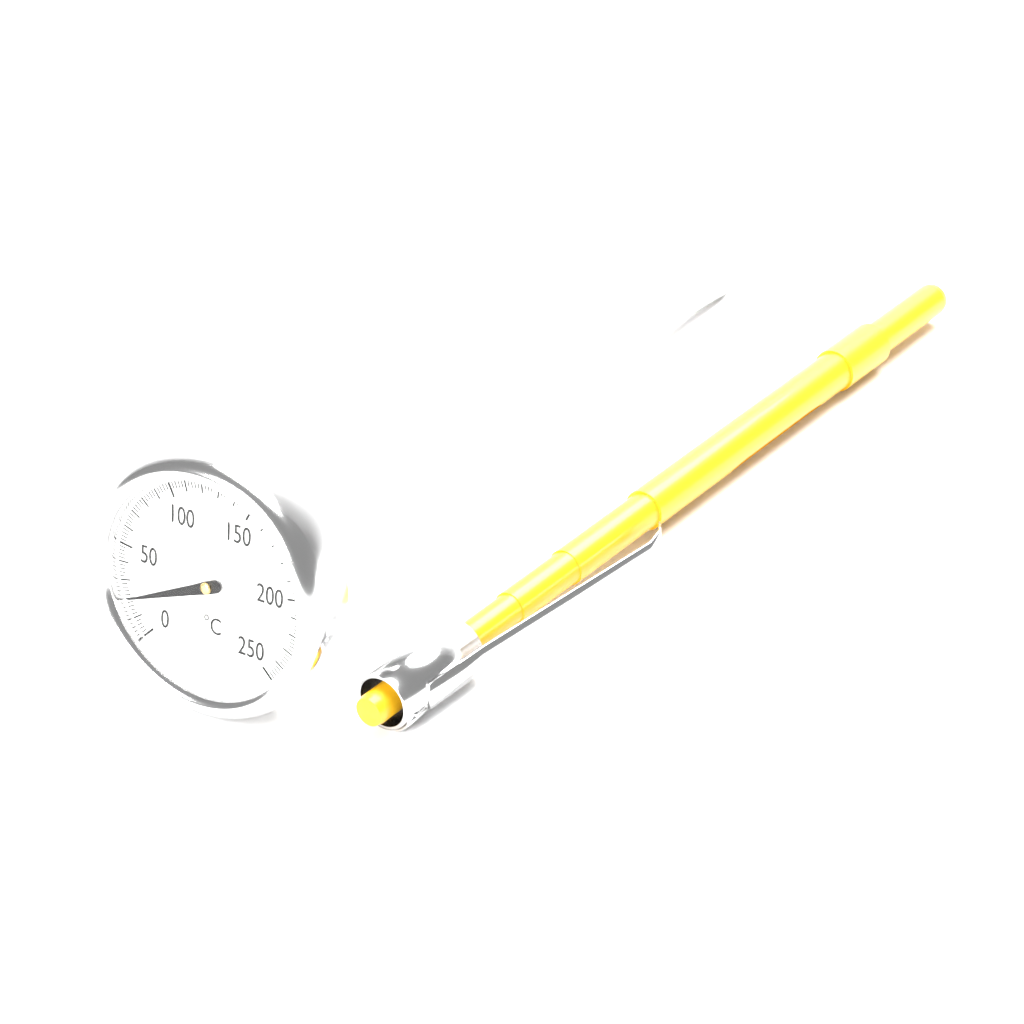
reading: 20 °C
